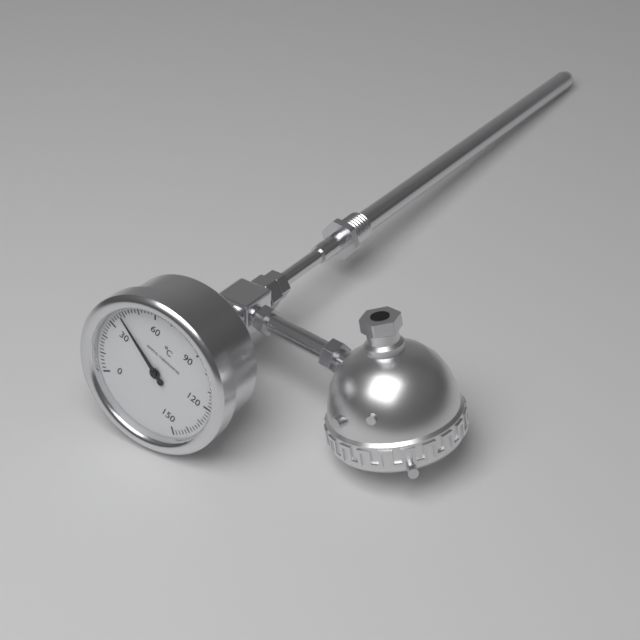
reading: 38 °C
